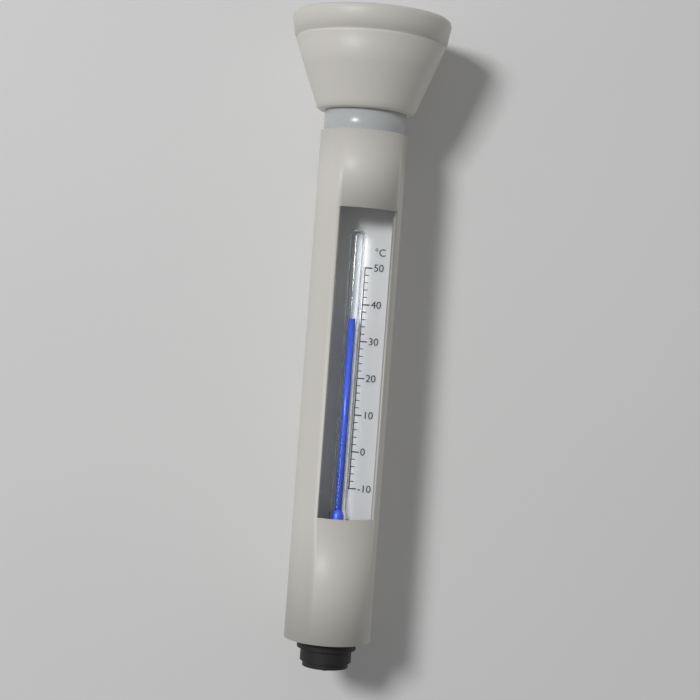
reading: 36 °C
